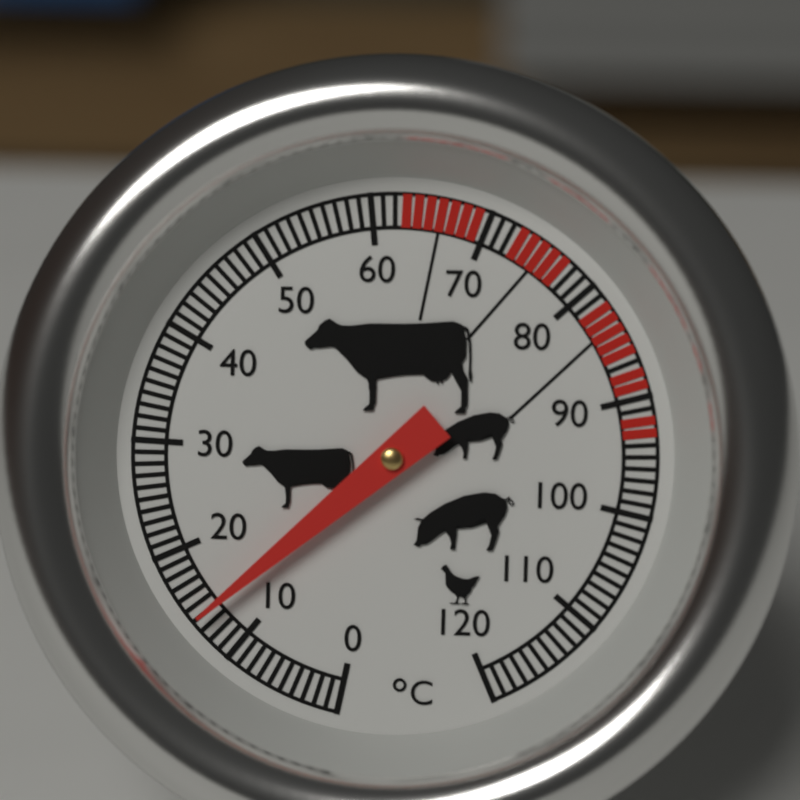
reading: 14 °C
